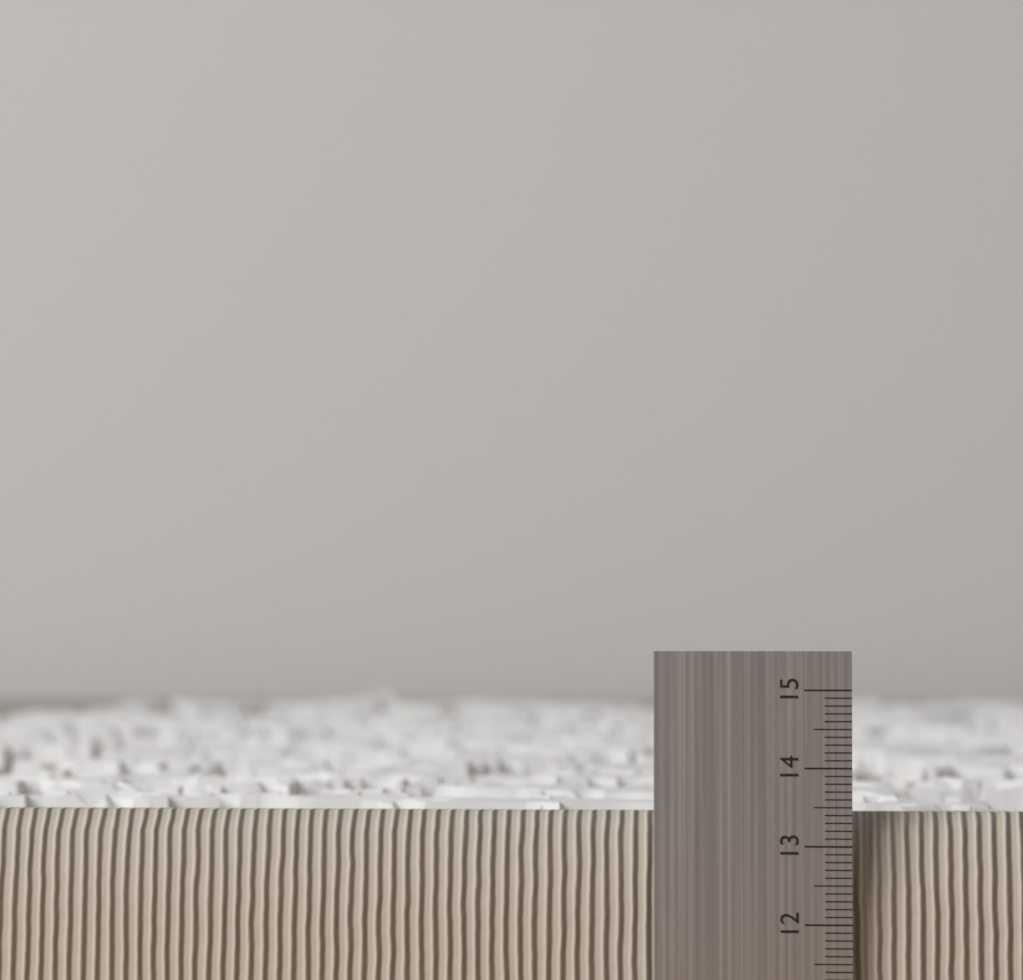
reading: 13.4 (no unit)
